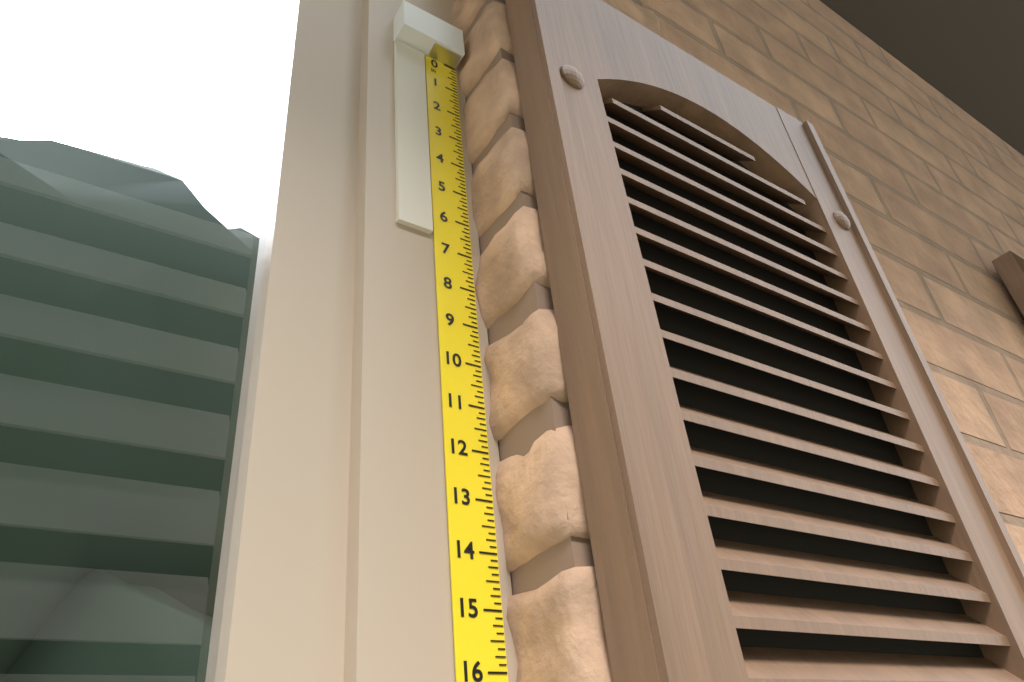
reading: 6.625 in
